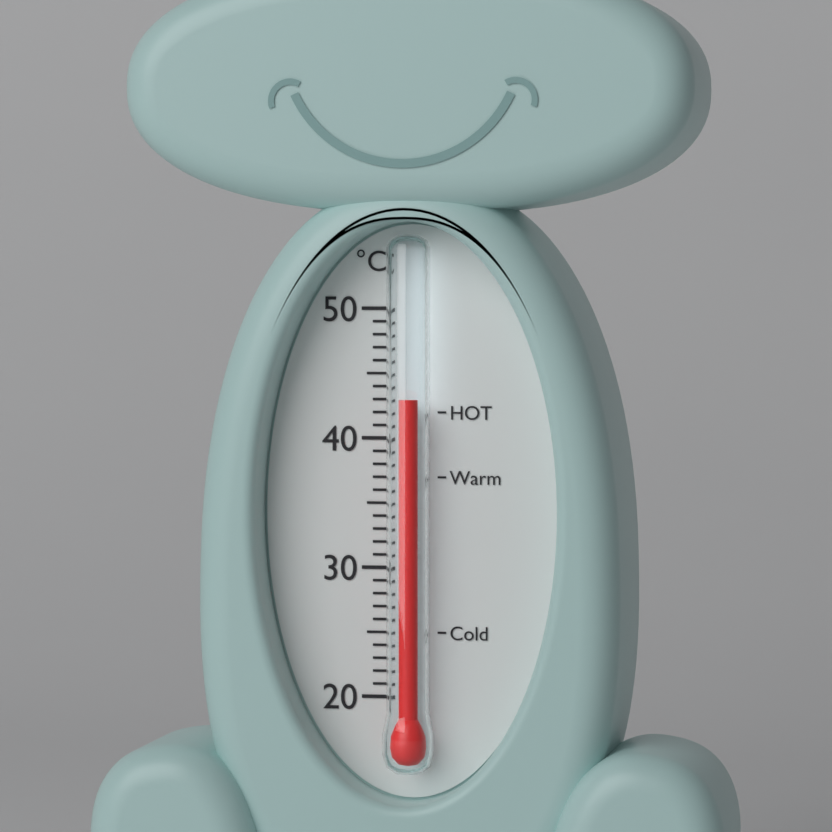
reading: 43 °C
